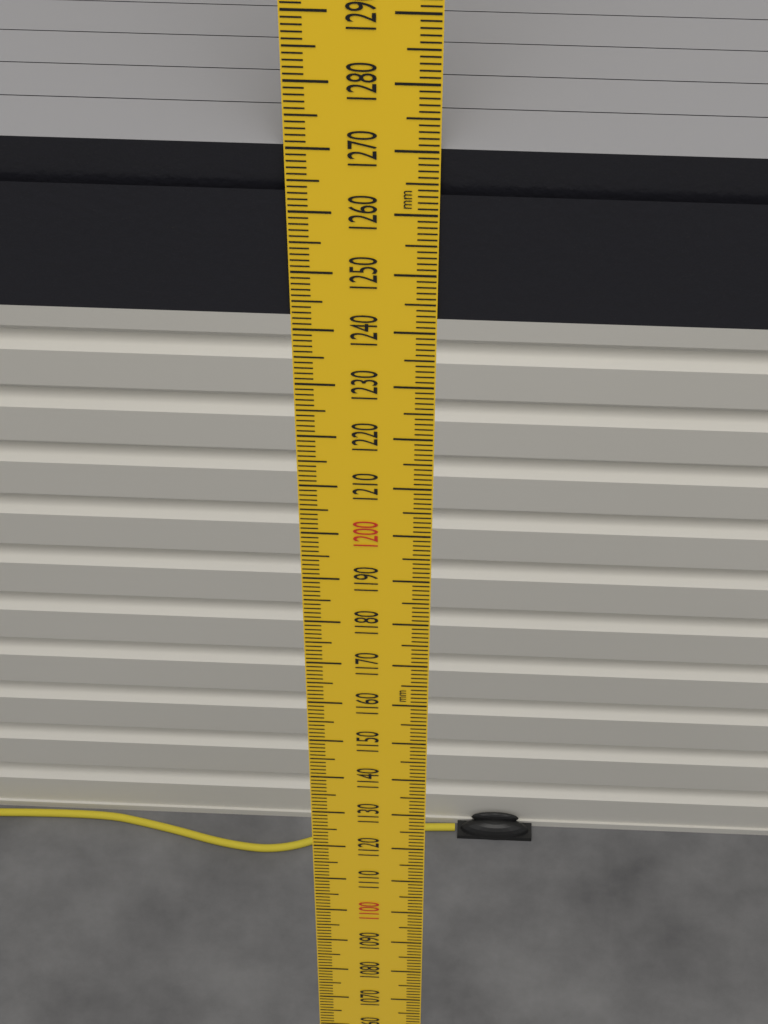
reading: 1270 mm
